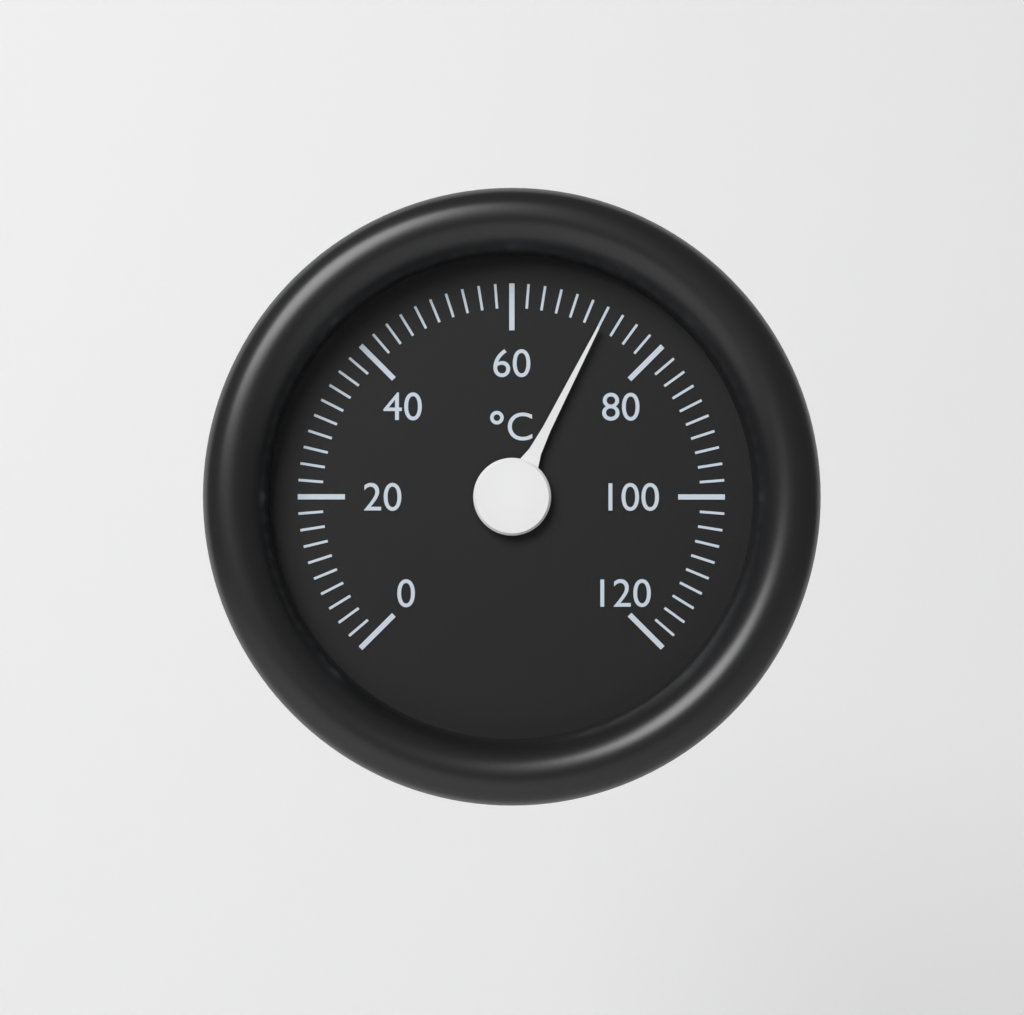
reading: 72 °C
